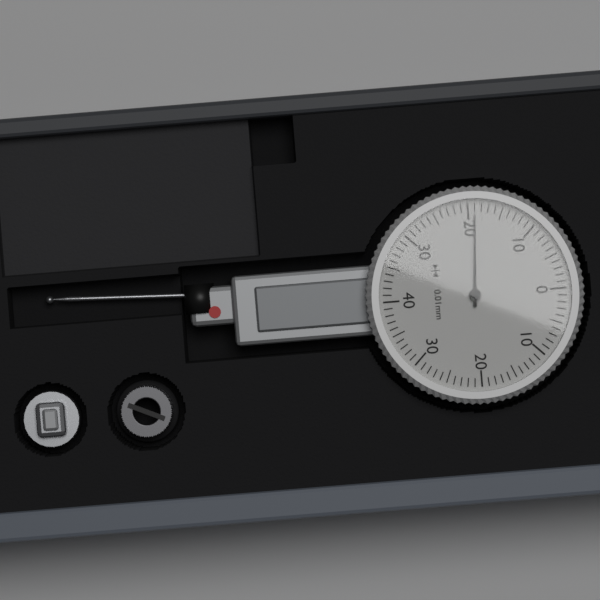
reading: 0.19 mm
